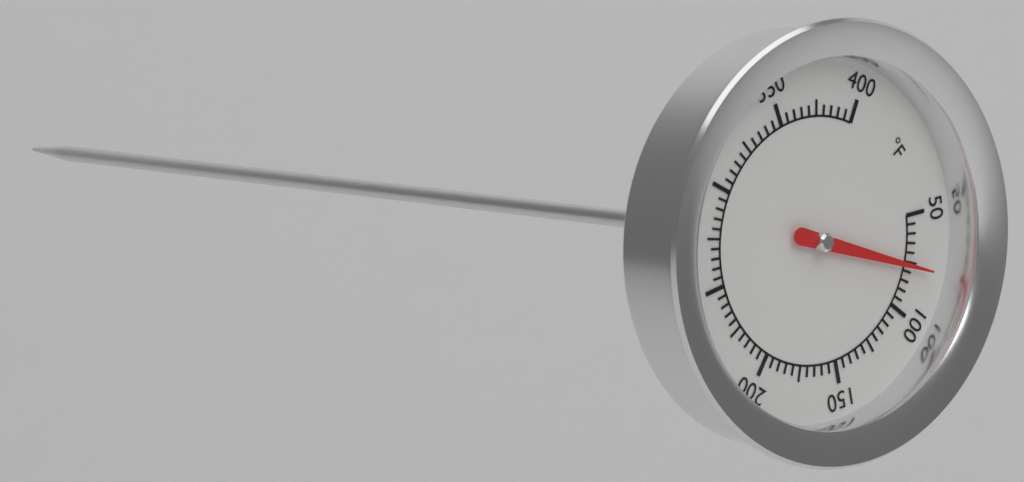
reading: 77 °F
